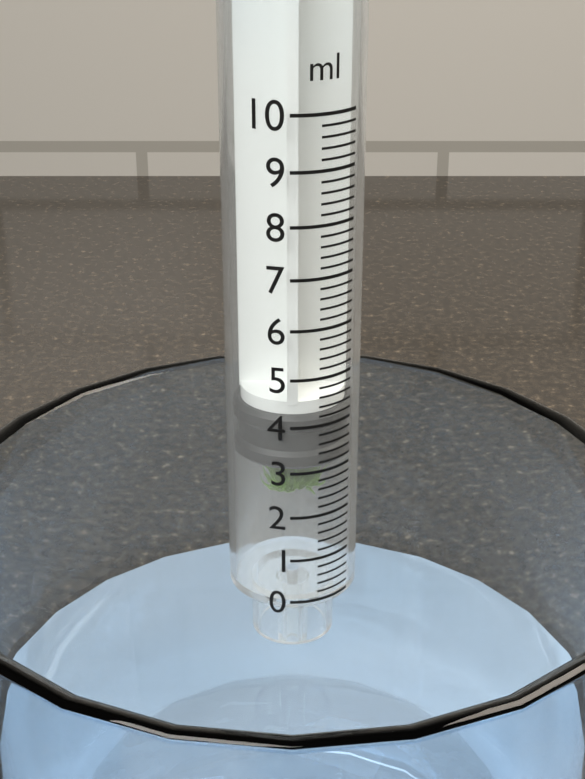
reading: 3.0 ml
